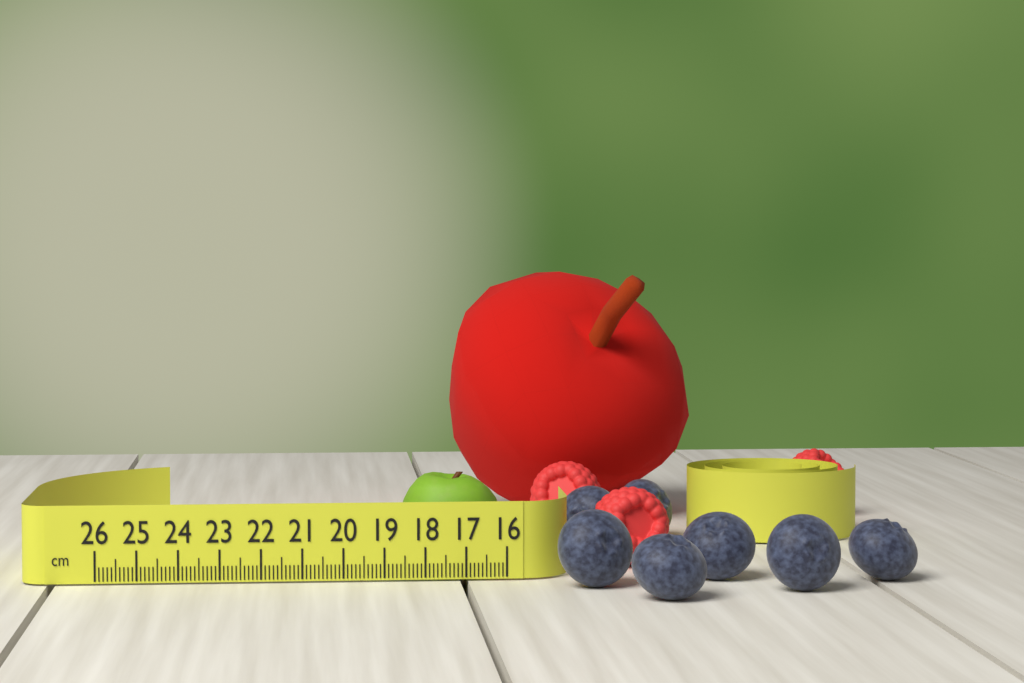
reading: 18.6 cm
